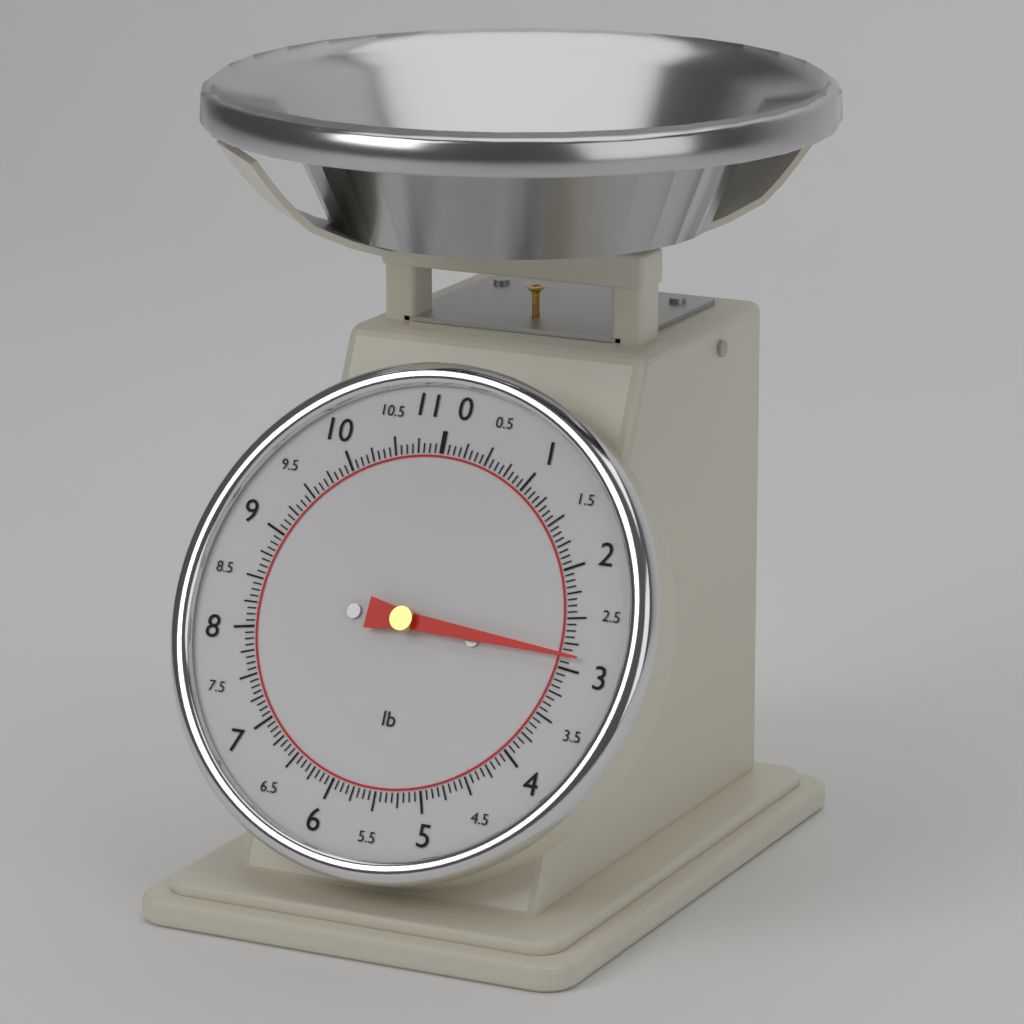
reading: 2.8750 lb
